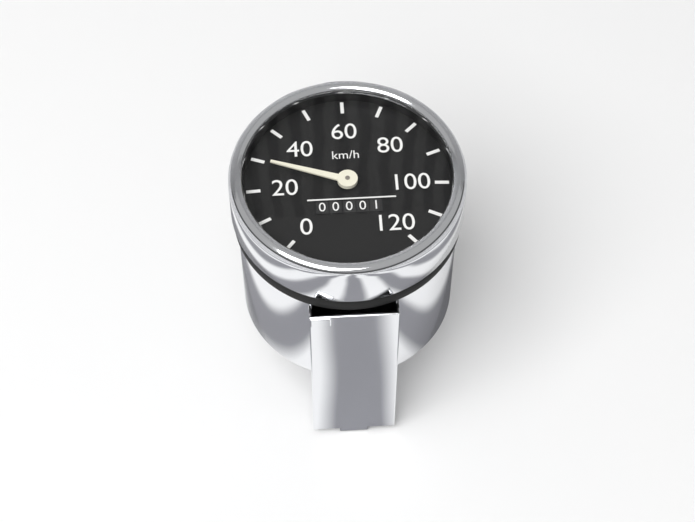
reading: 30 km/h
